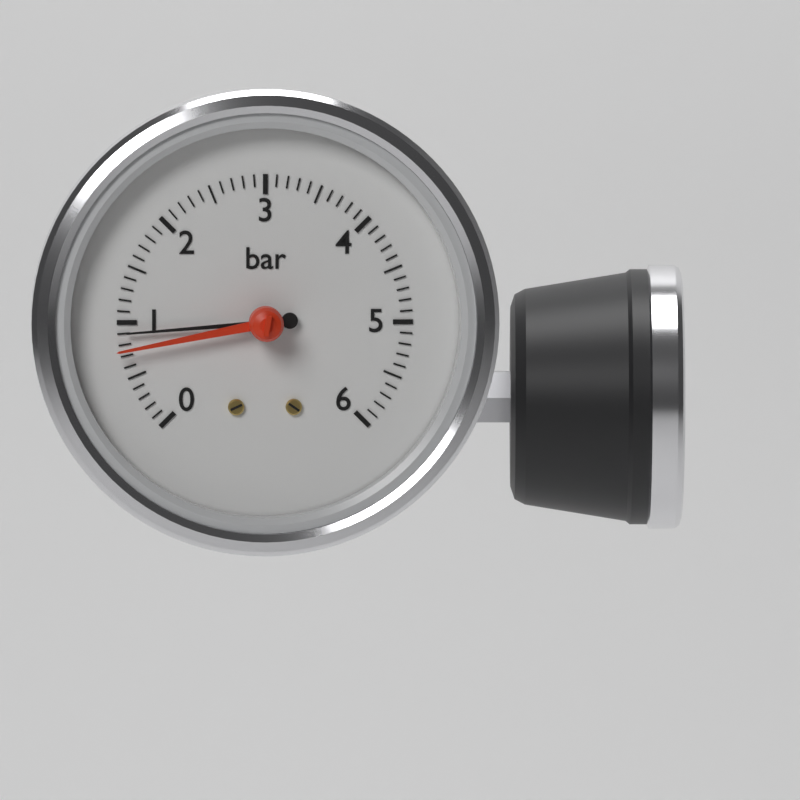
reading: 0.9 bar
